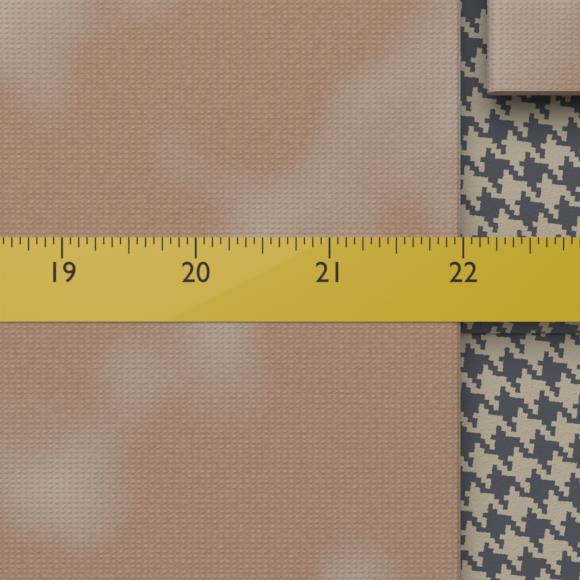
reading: 22.0000 (no unit)
